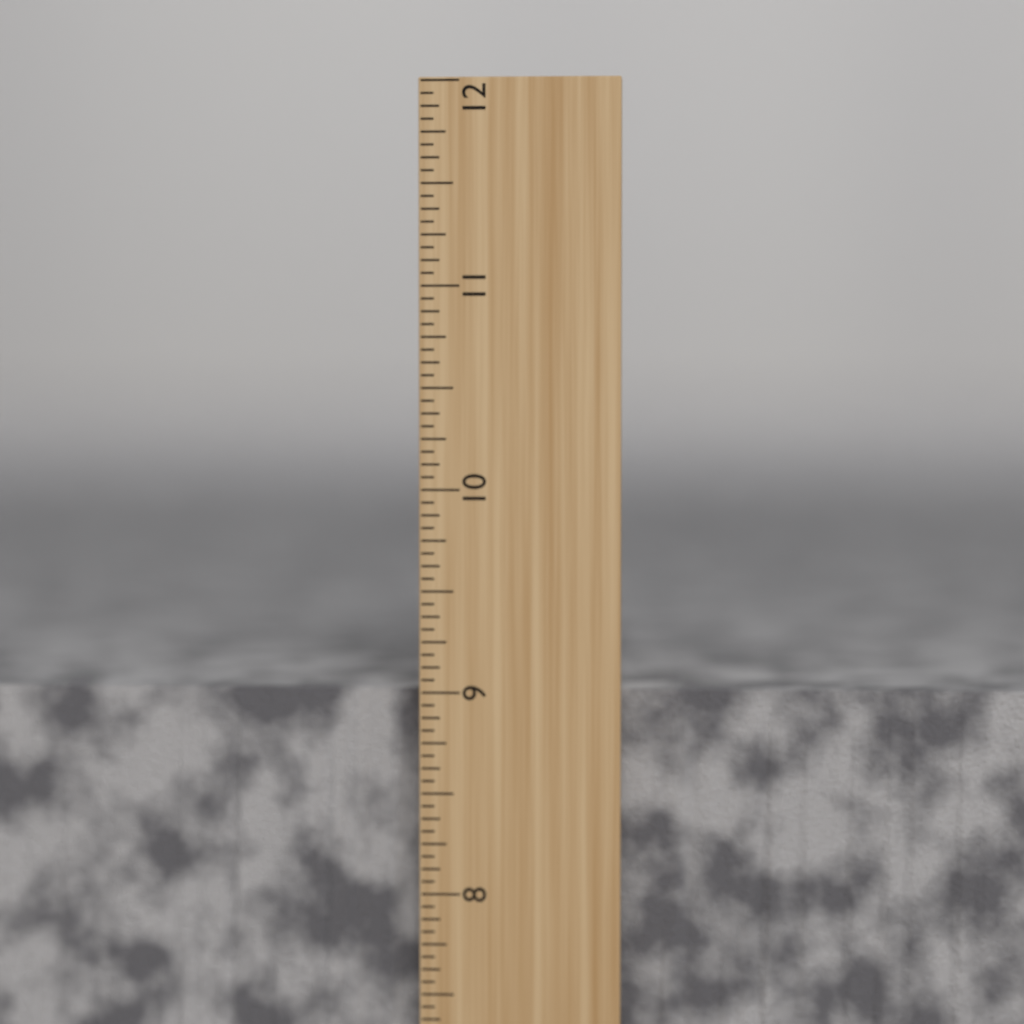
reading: 9.0000 inch
